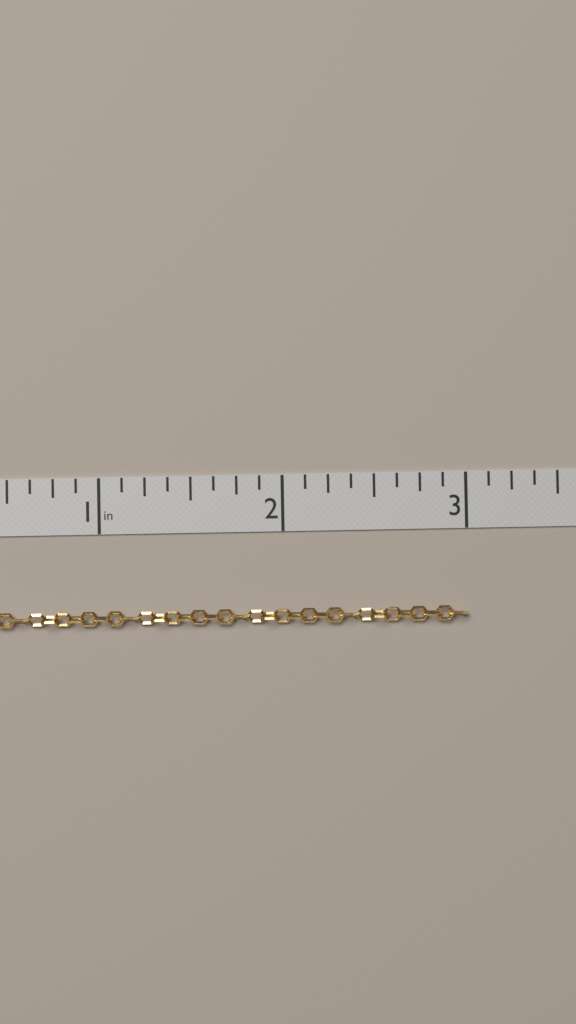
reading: 3.000 in
